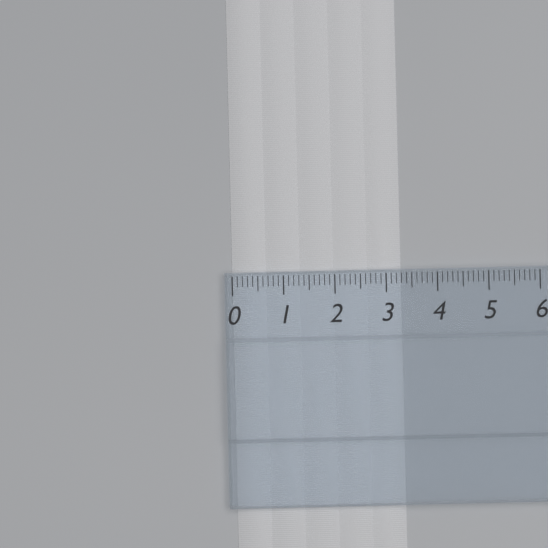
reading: 3.3 (no unit)
